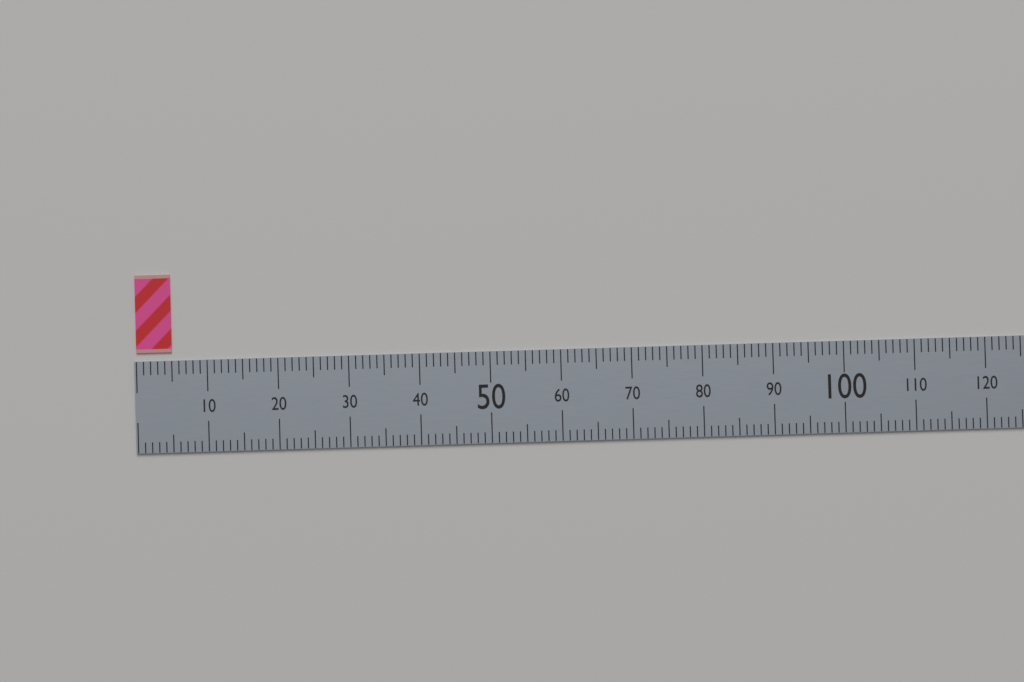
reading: 5 (no unit)
